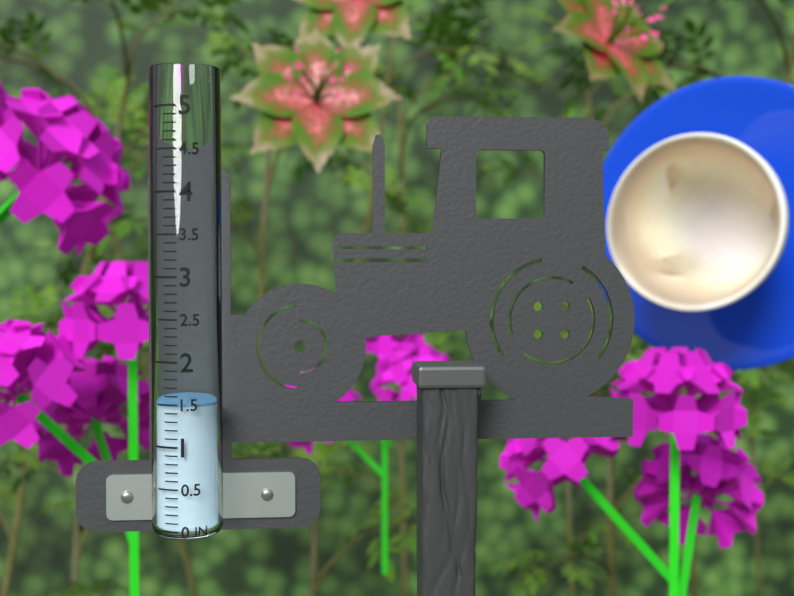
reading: 1.5 in
